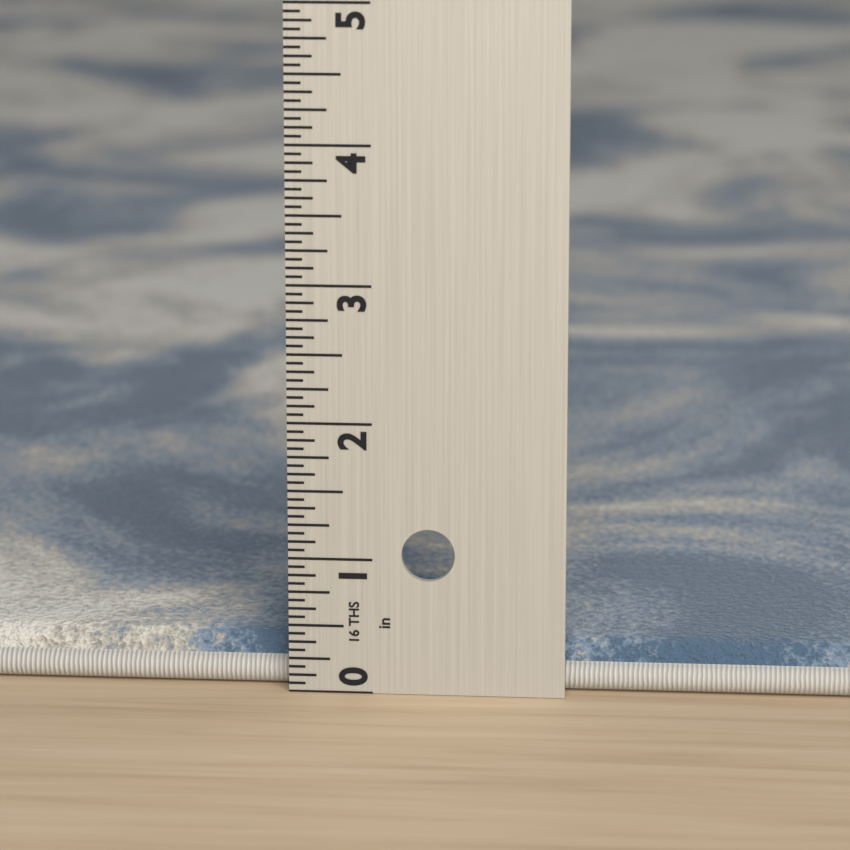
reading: 0.3750 in
